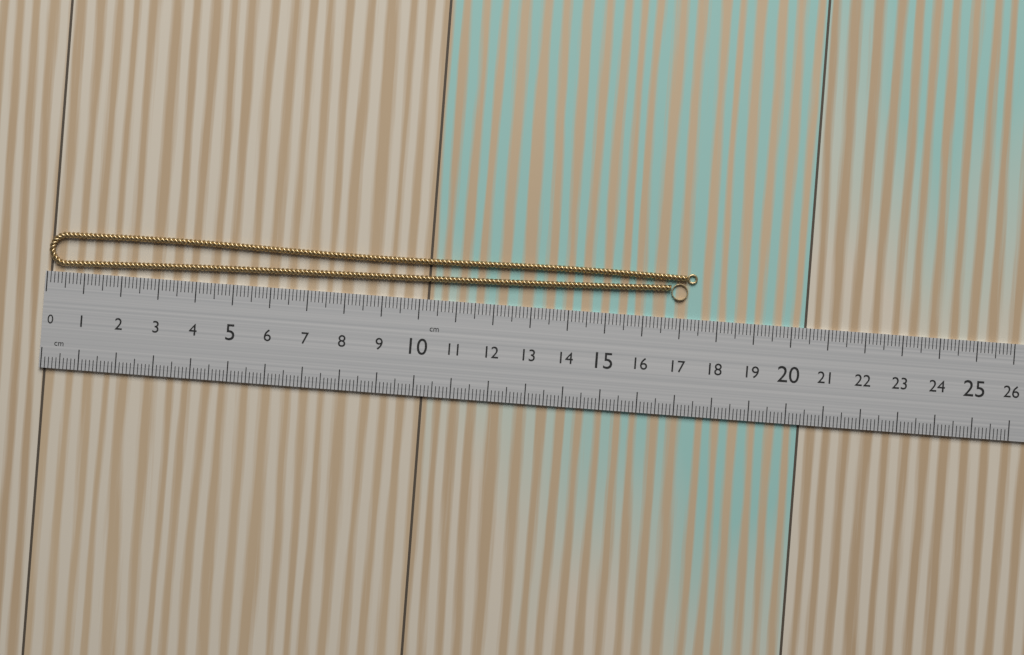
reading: 17.4 cm
